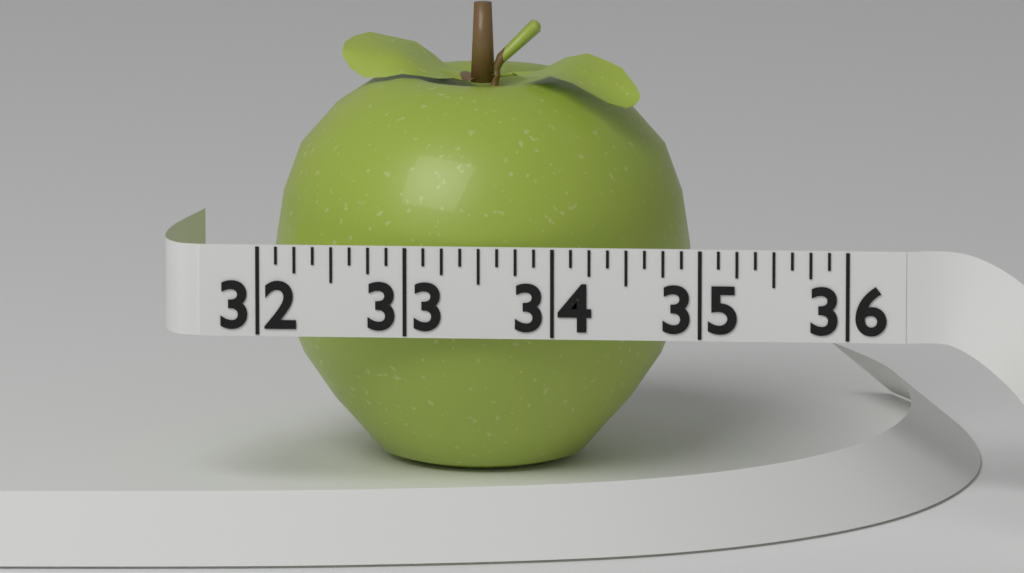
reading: 34.875 (no unit)
